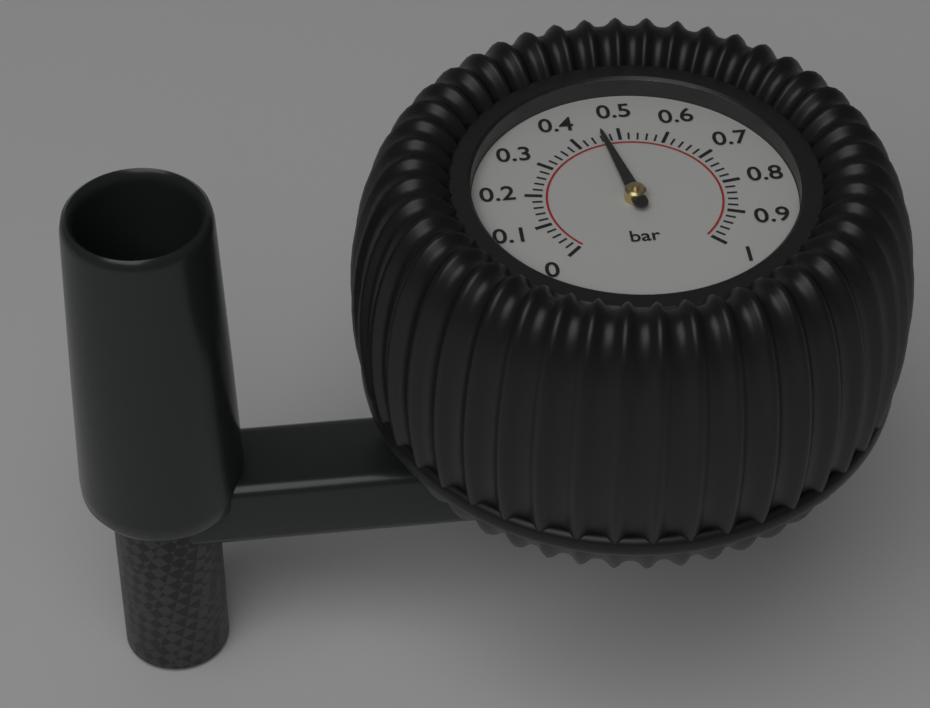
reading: 0.46 bar
